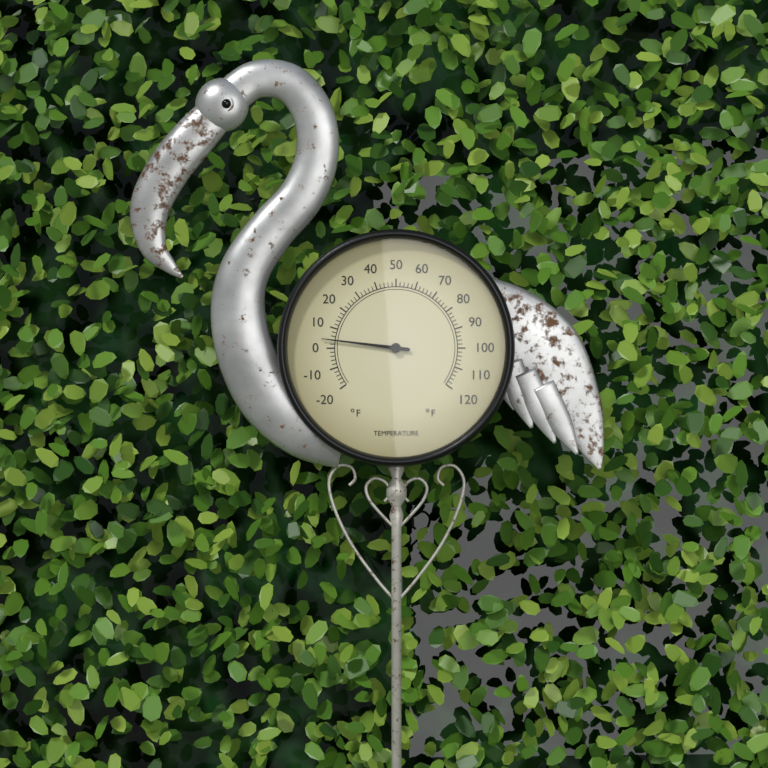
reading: 4 °F
